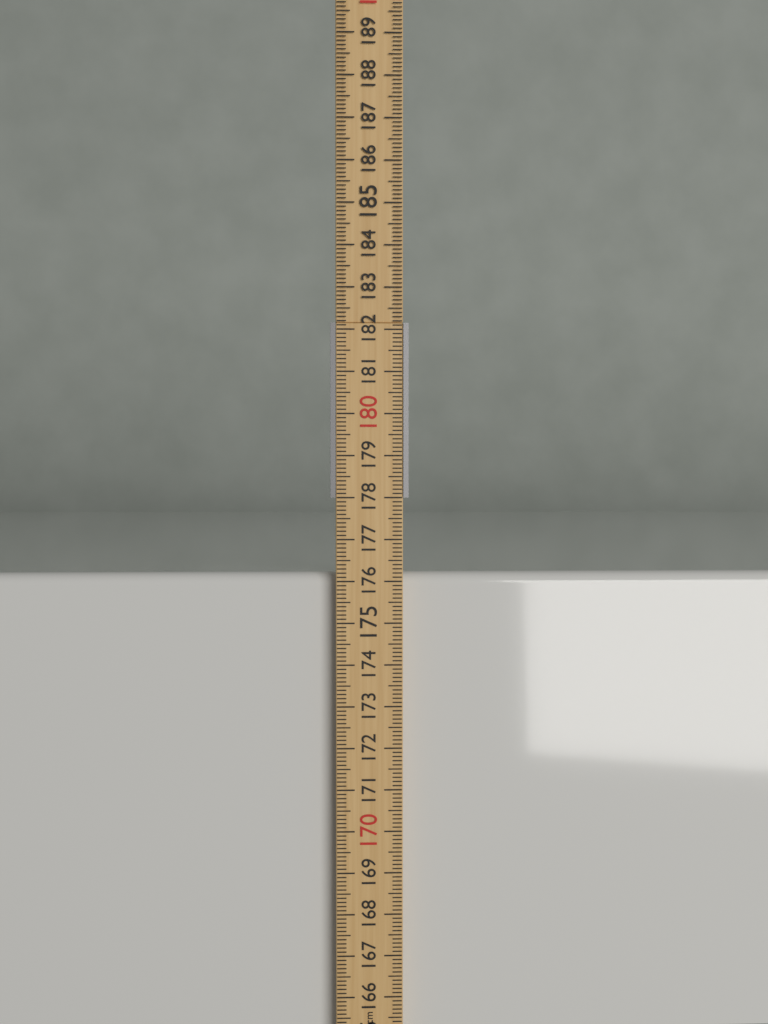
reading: 176.2 cm
